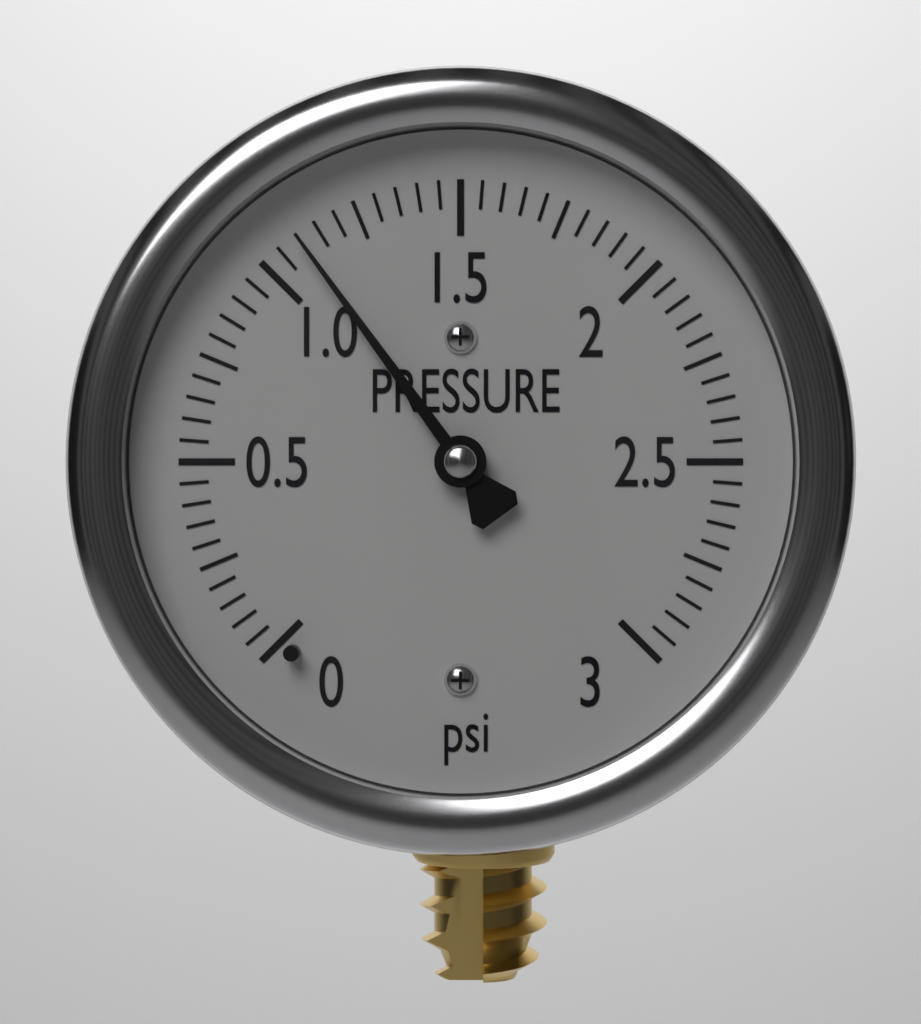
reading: 1.10 psi
